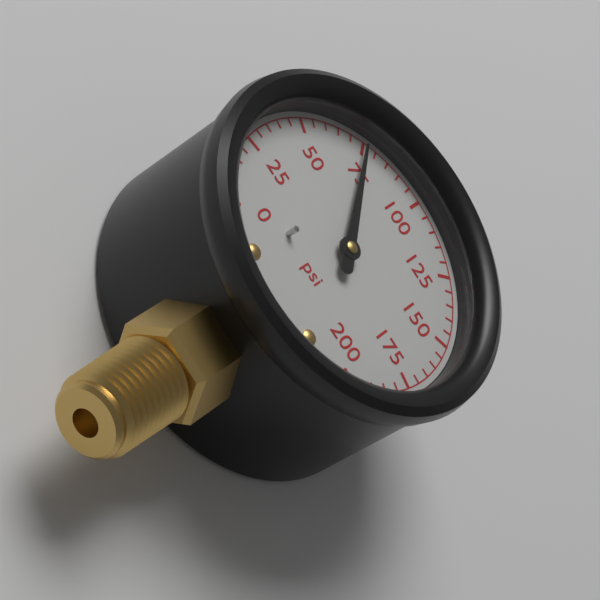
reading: 75 psi
